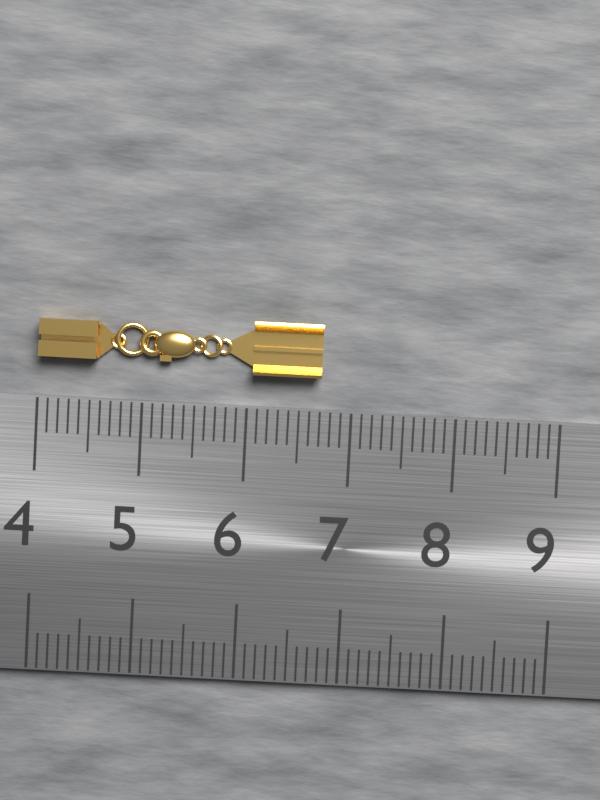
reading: 6.7 (no unit)
